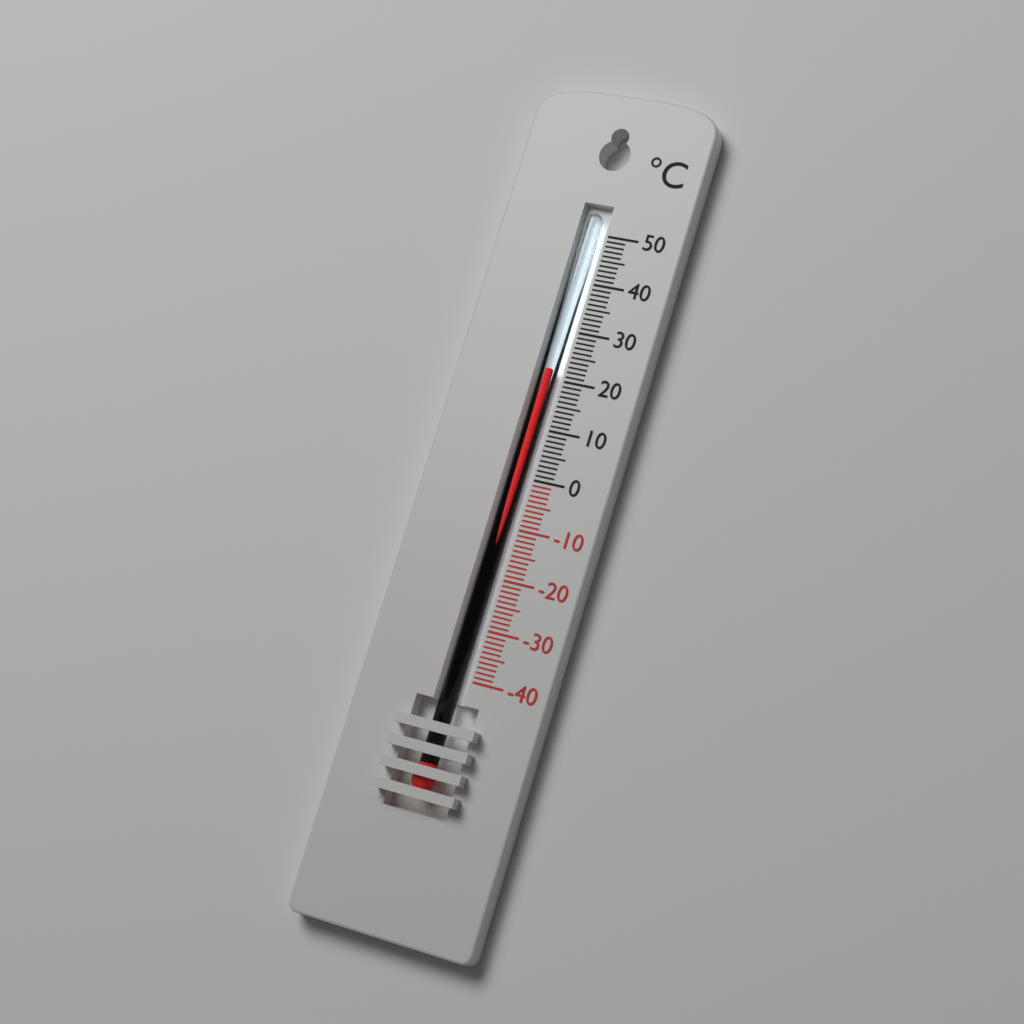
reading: 22 °C
